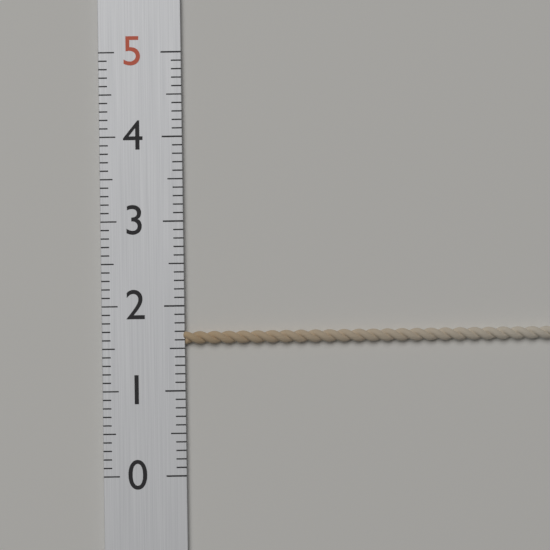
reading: 1.7 (no unit)
